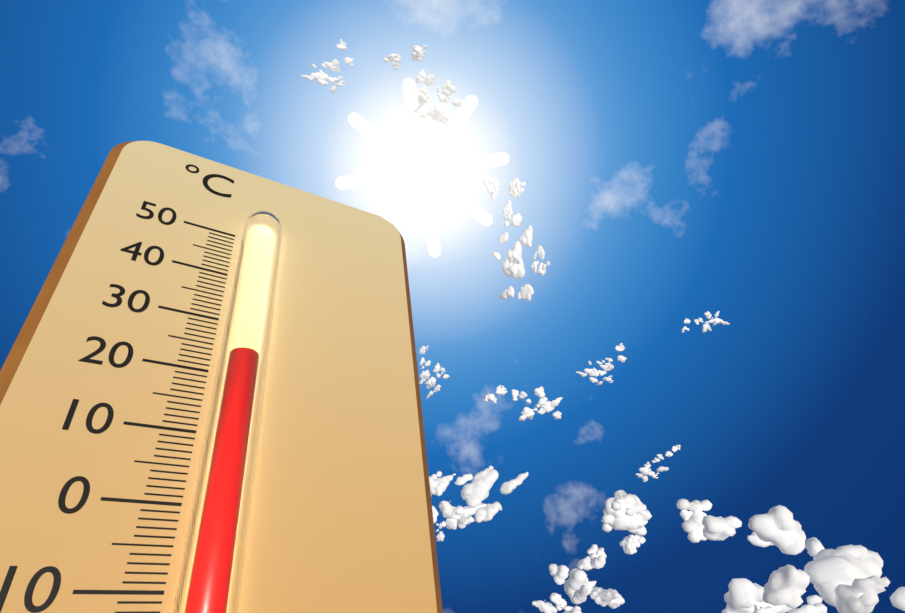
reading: 22 °C
